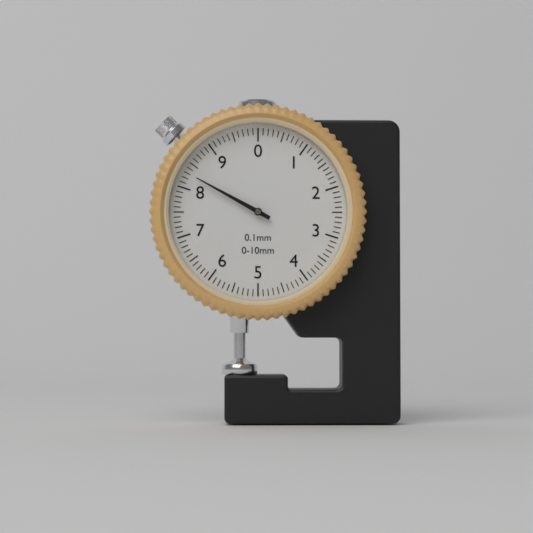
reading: 8.3 mm
